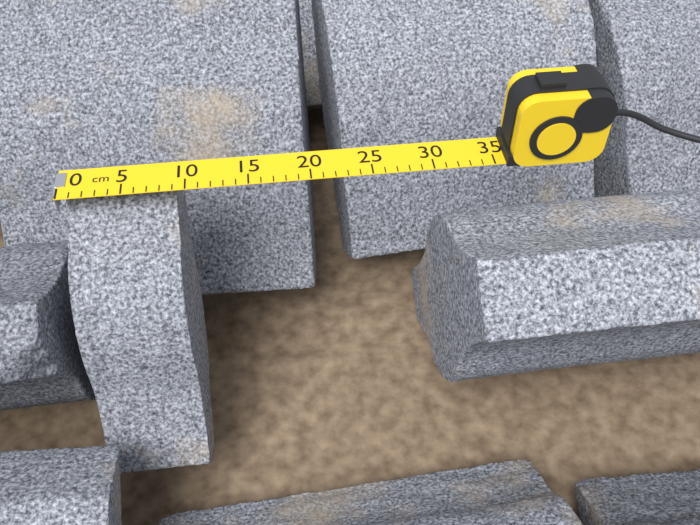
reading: 9 cm
